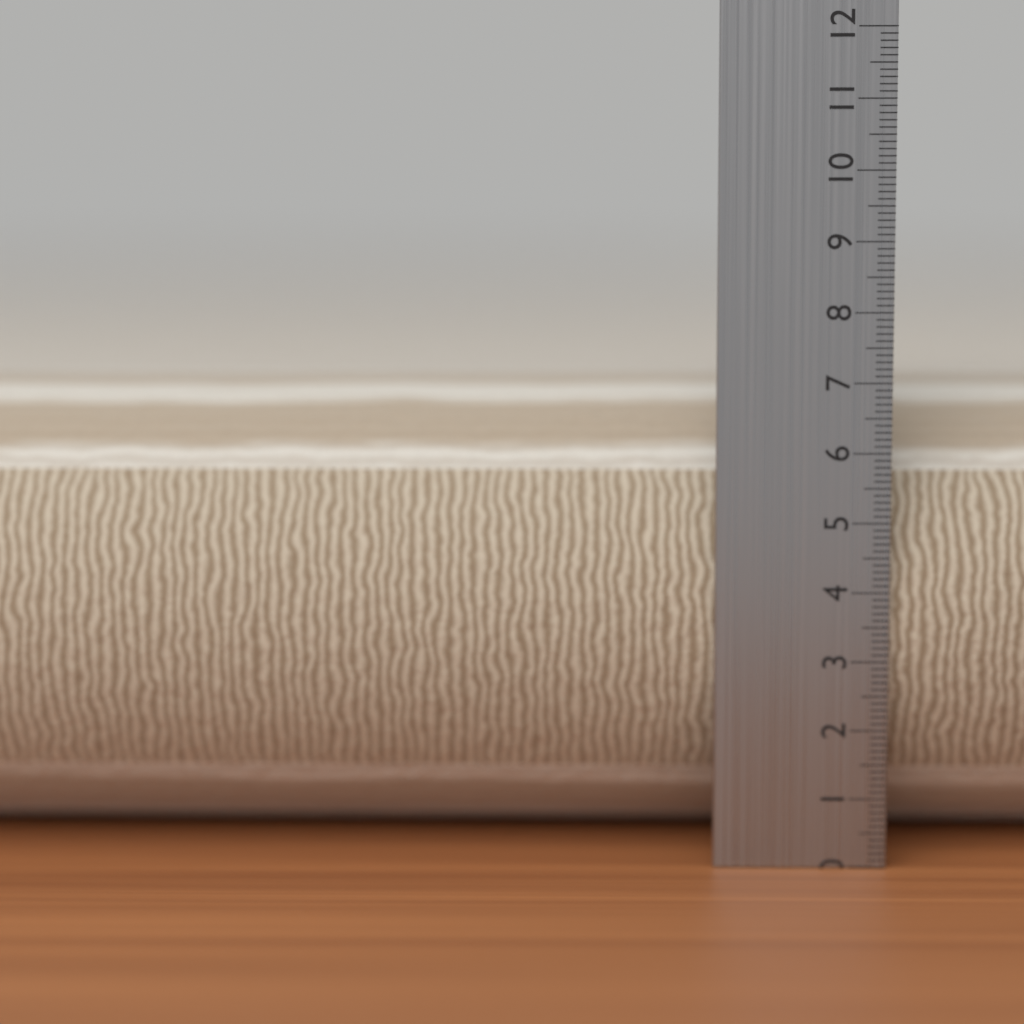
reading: 7.0 cm
